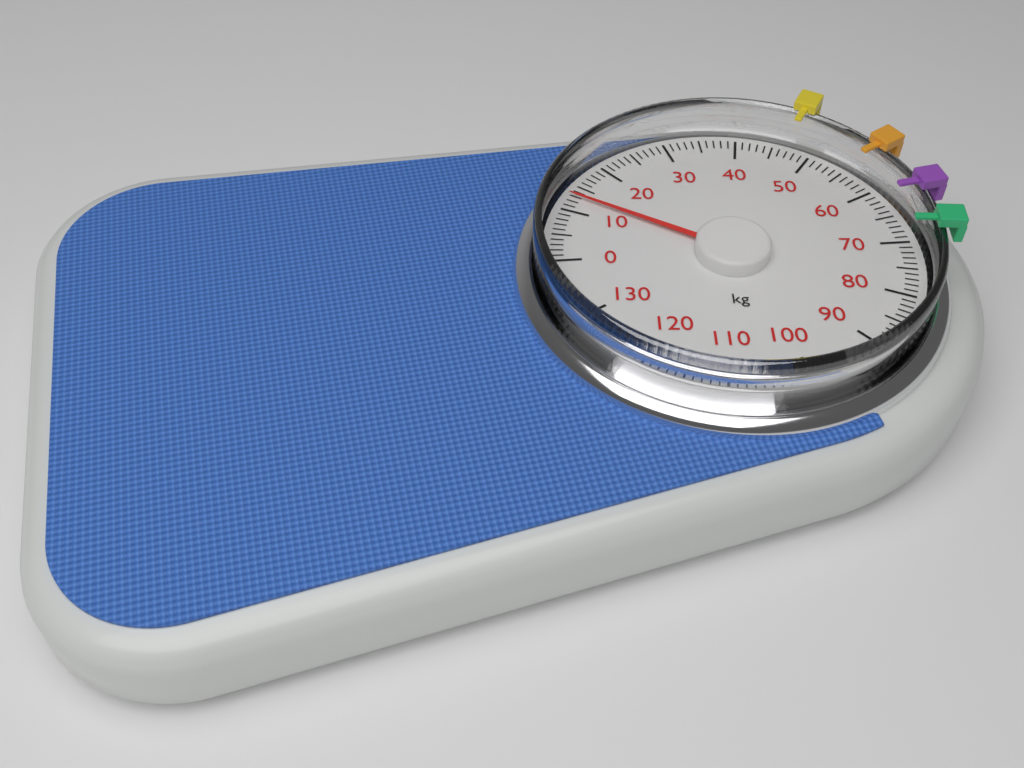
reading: 13 kg
